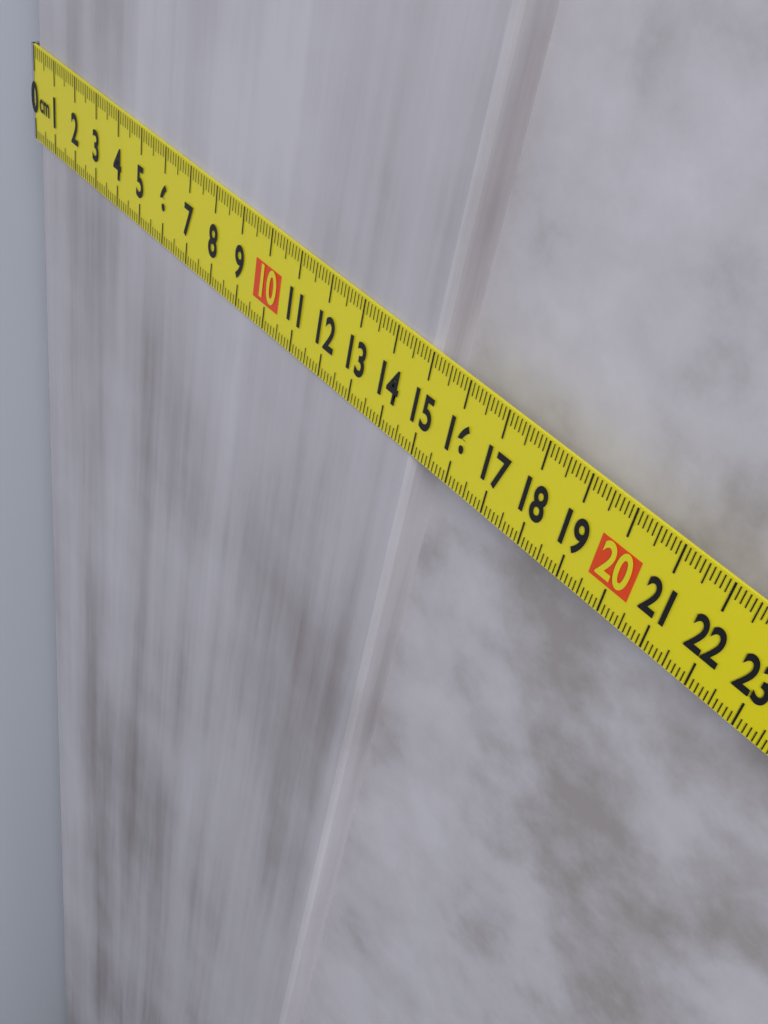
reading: 15.0 cm
